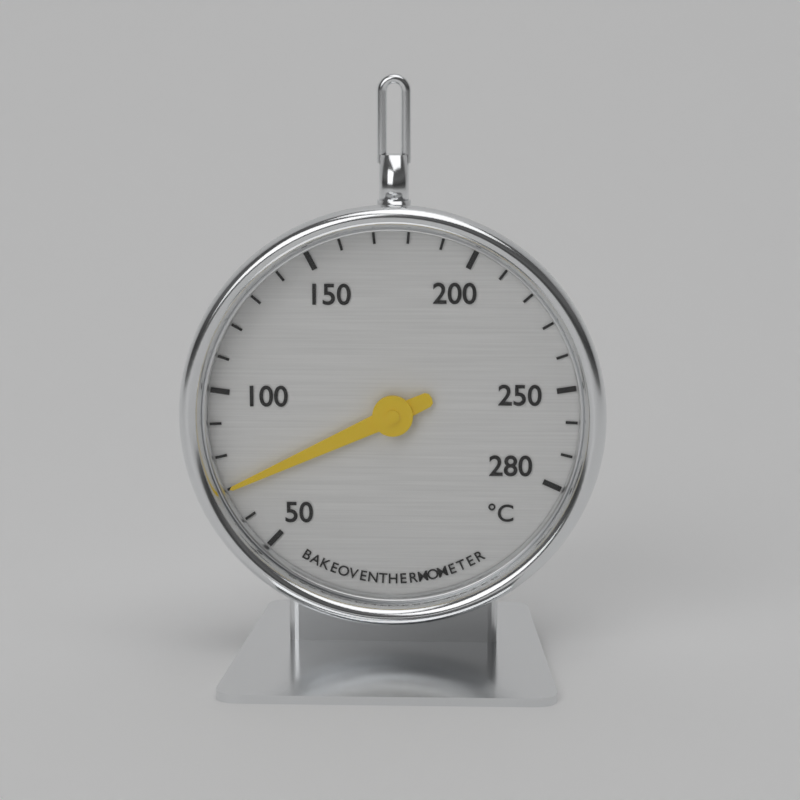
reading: 70 °C
